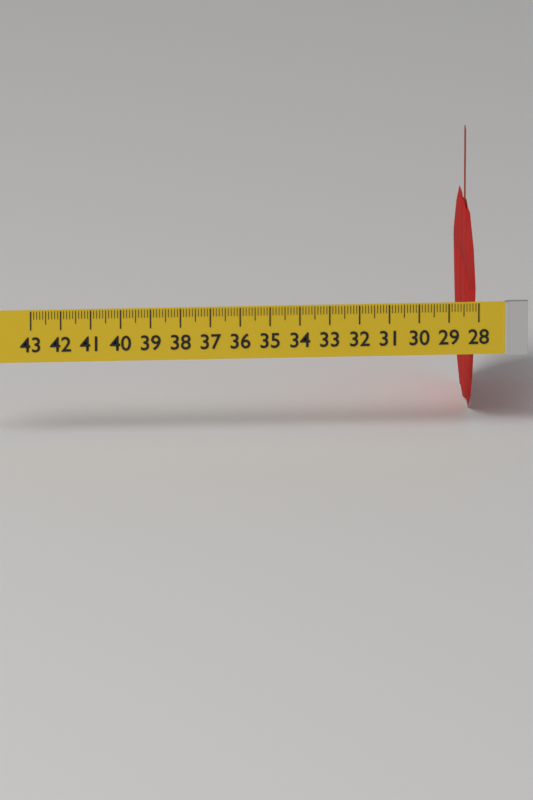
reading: 28.2 (no unit)
